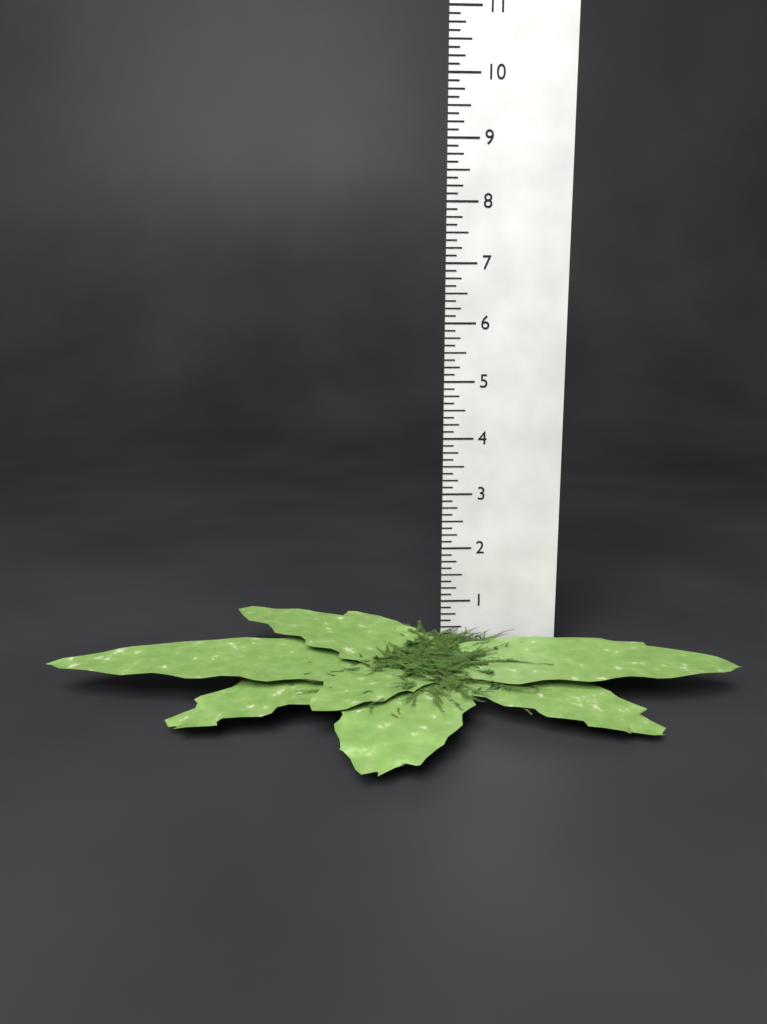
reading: 0.750 (no unit)
